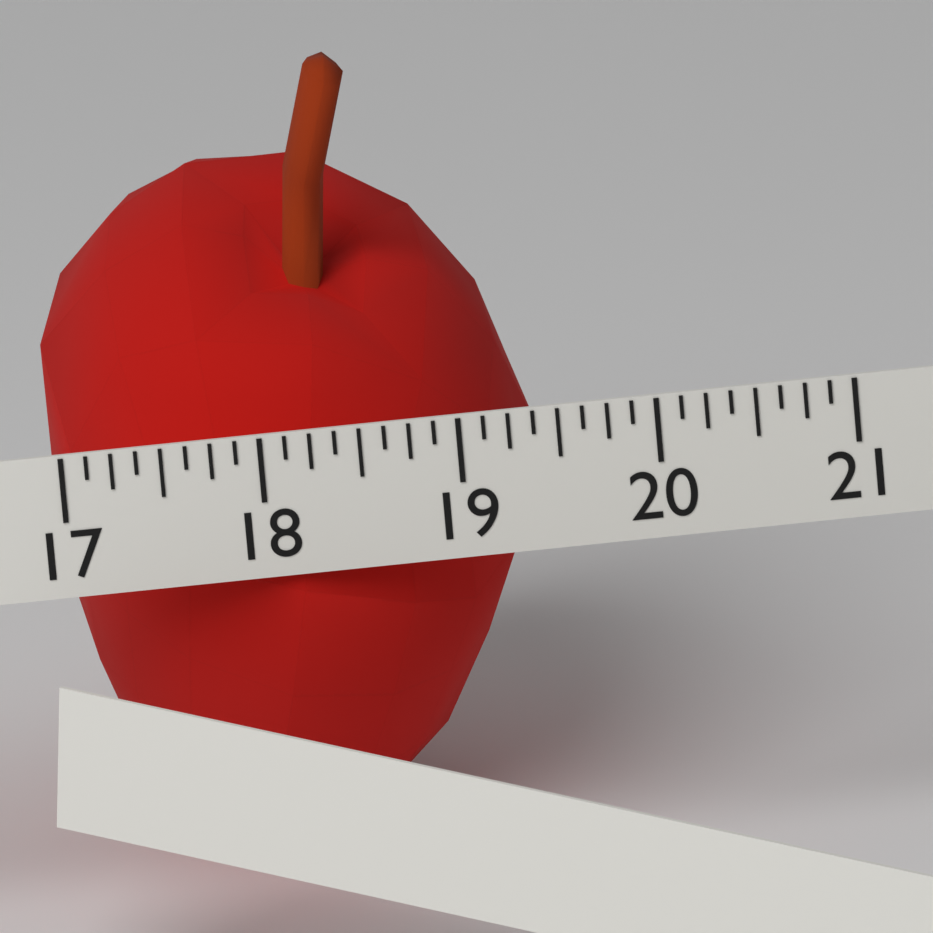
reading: 19.500 (no unit)
